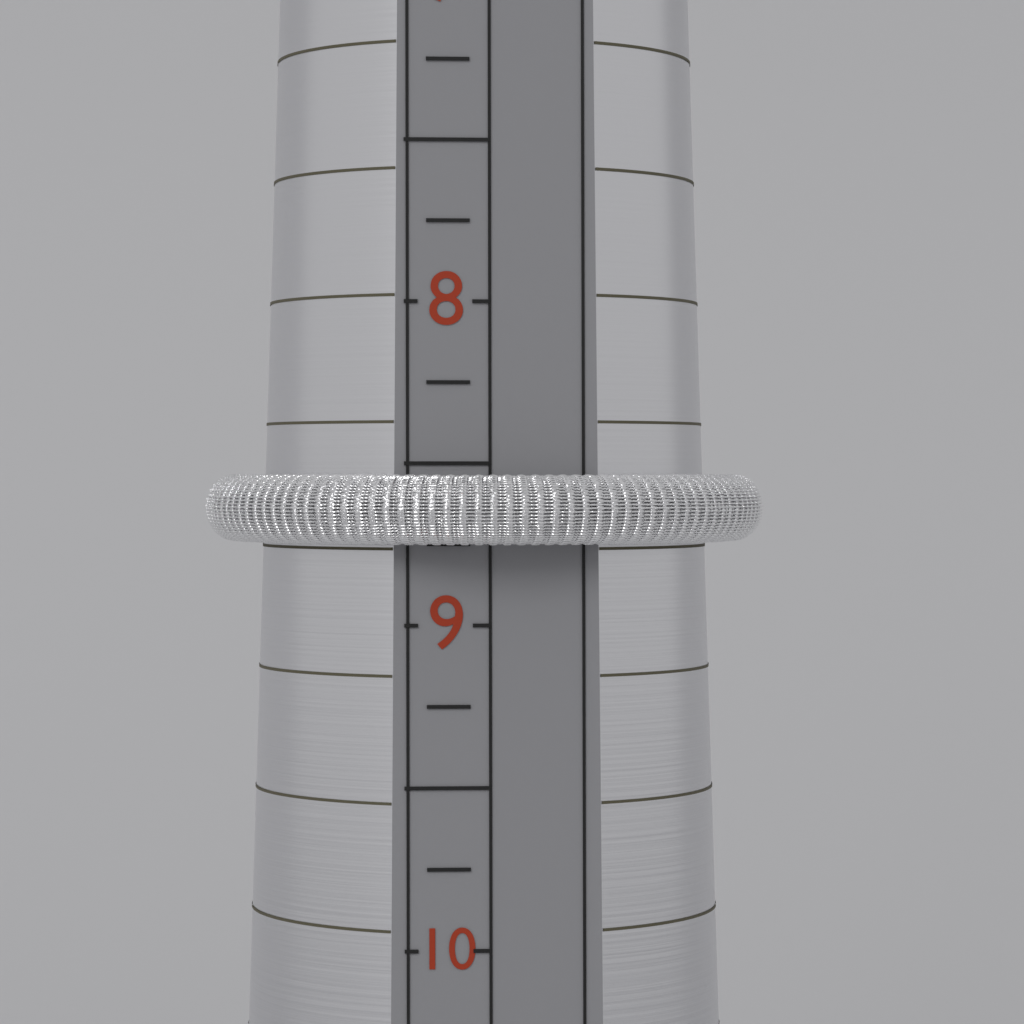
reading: 8.75 (no unit)
